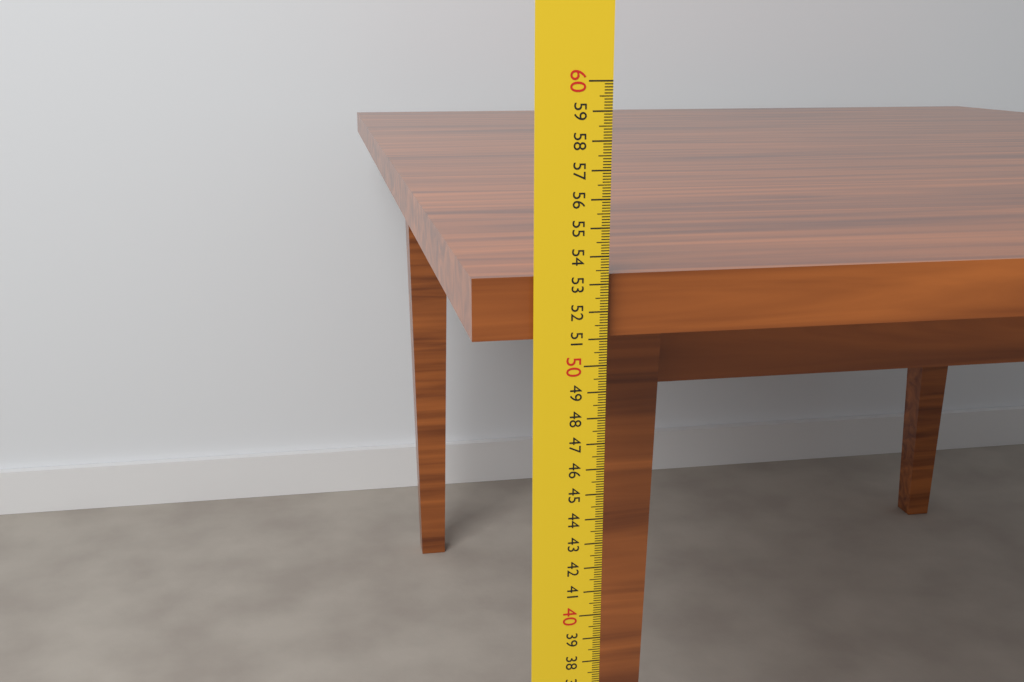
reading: 53.3 cm
